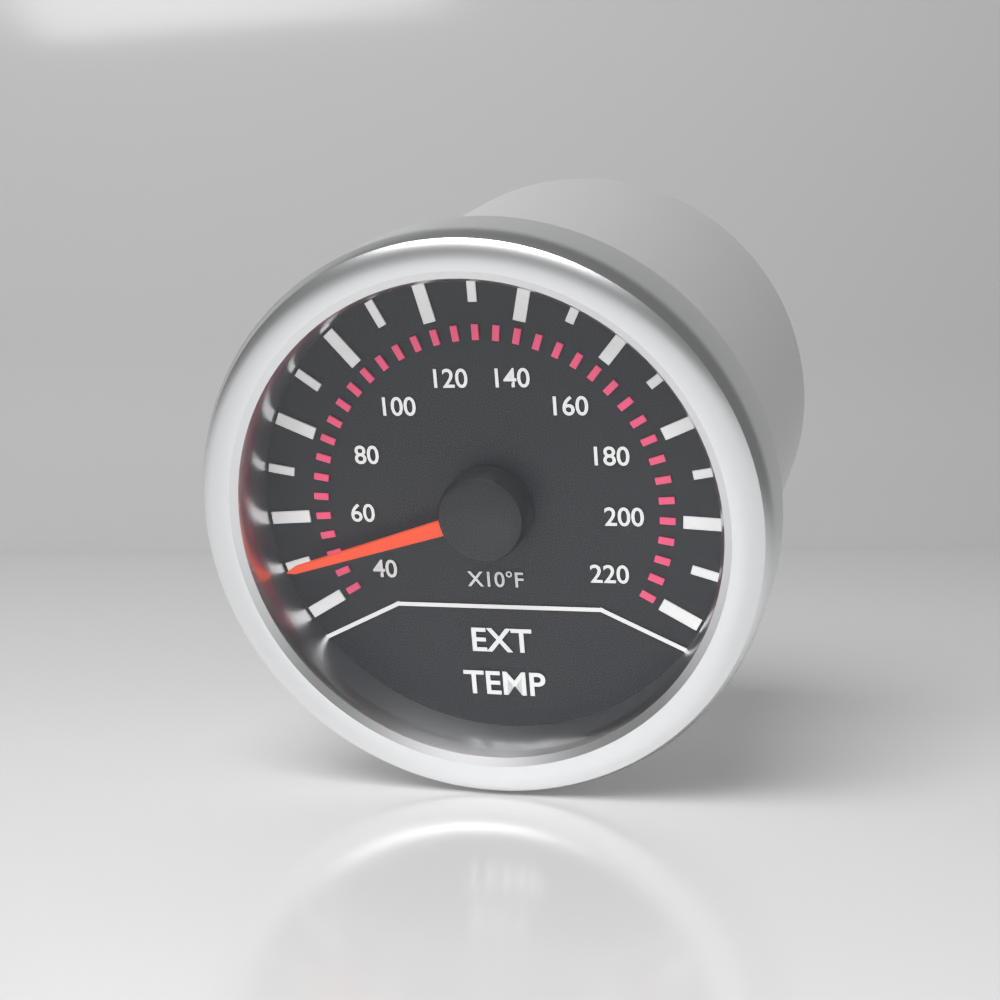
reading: 500 °F
